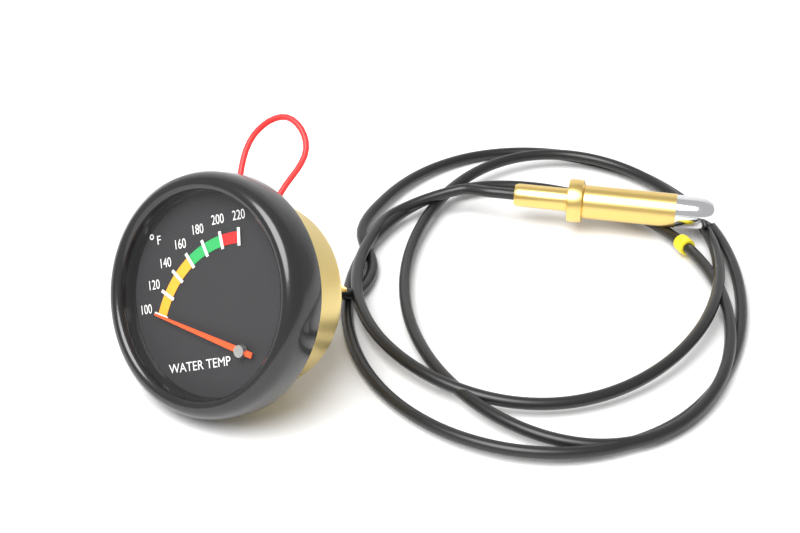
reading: 100 °F
